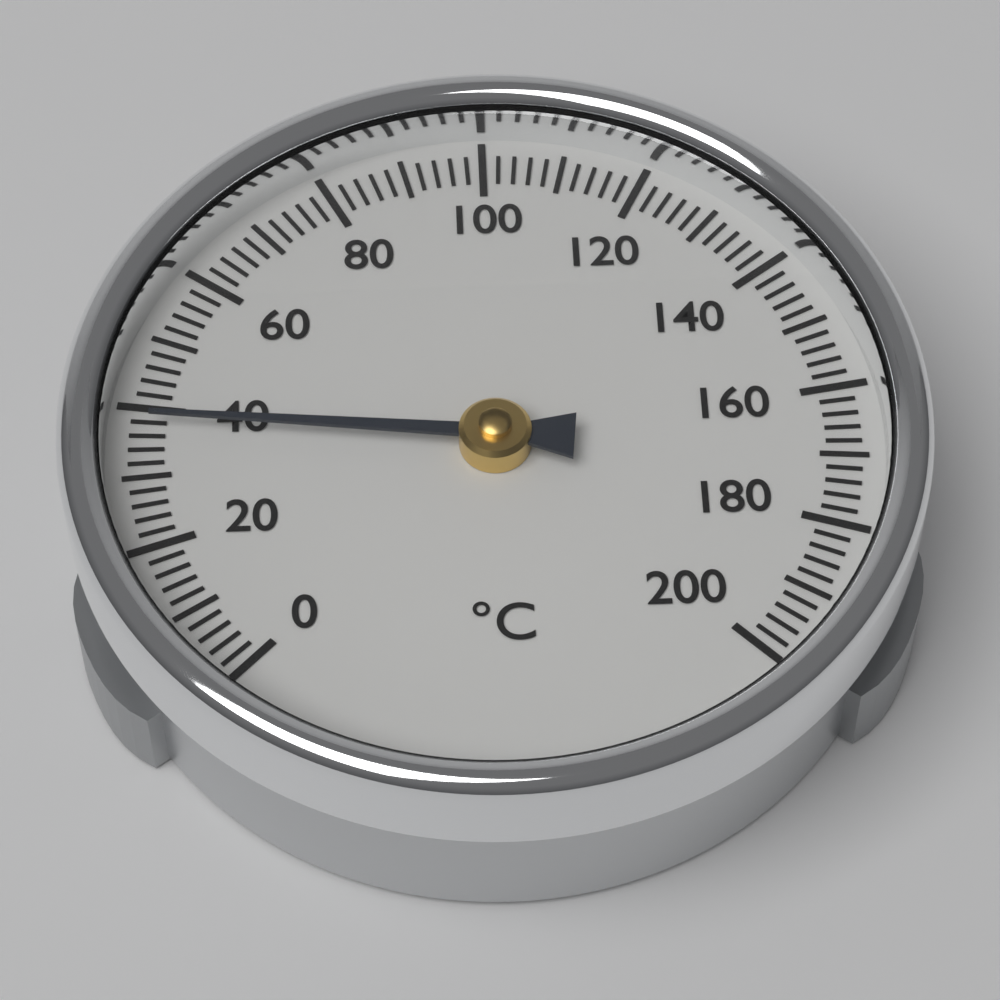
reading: 38 °C
